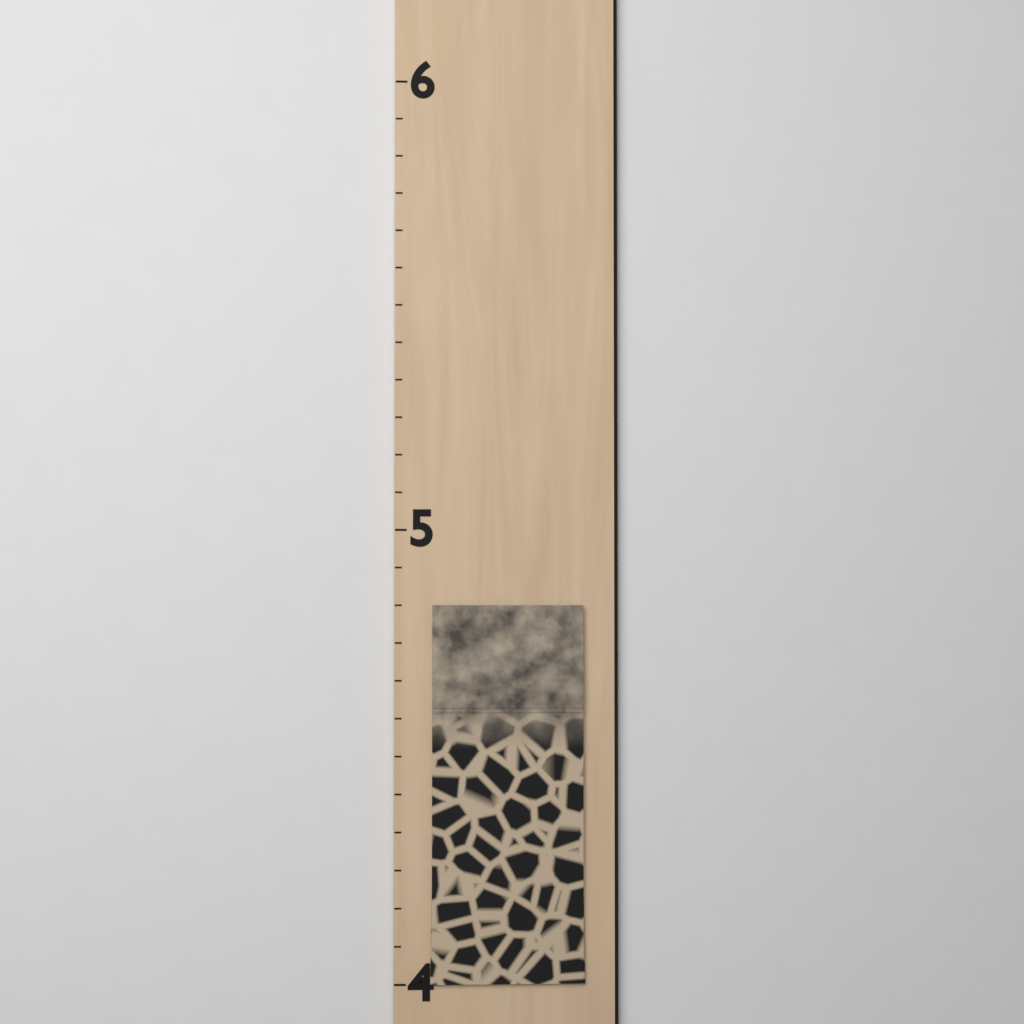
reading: 4.833333 (no unit)
